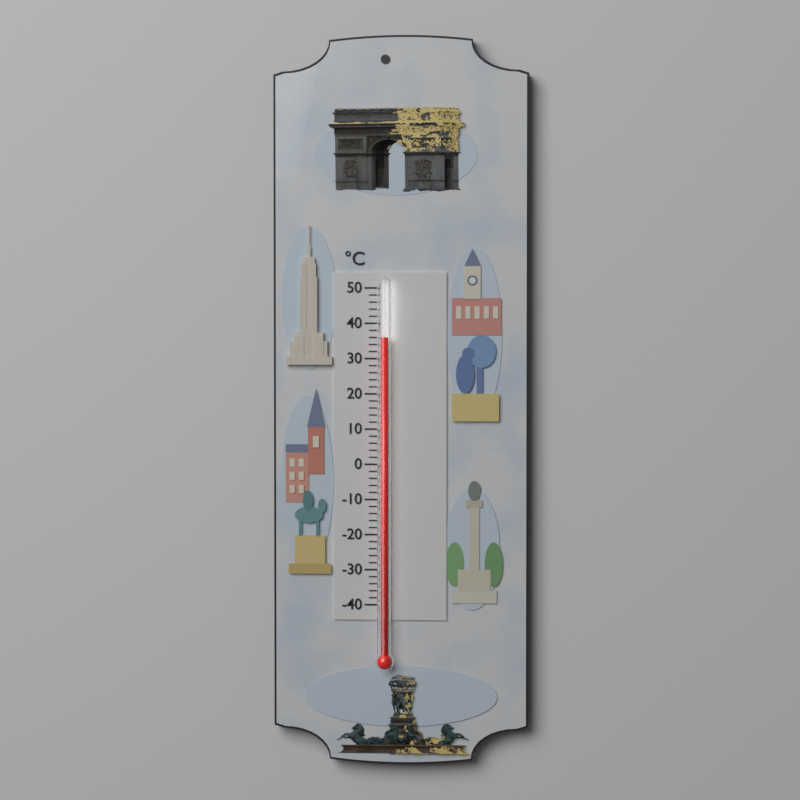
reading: 36 °C
